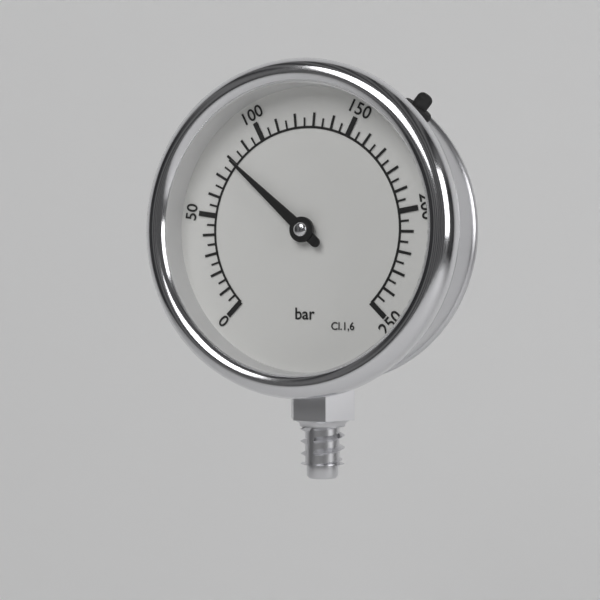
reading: 80 bar
